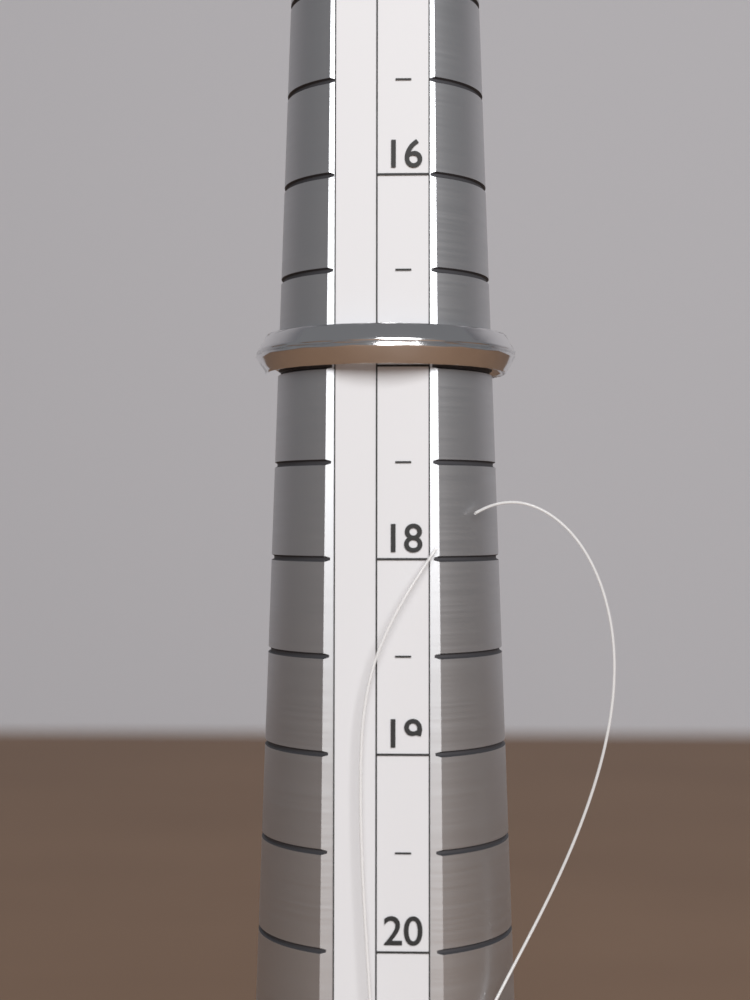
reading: 17.0 (no unit)
